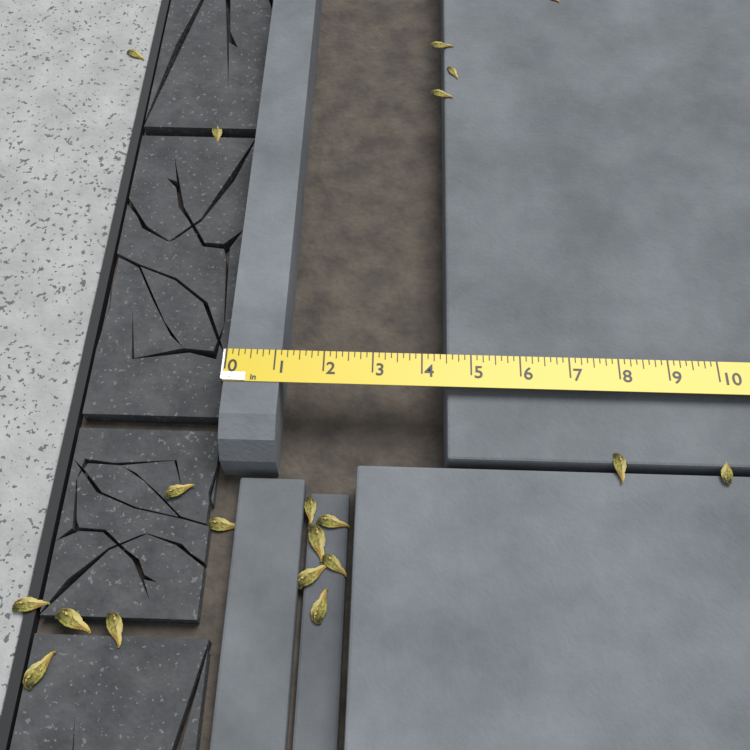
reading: 1.125 in
